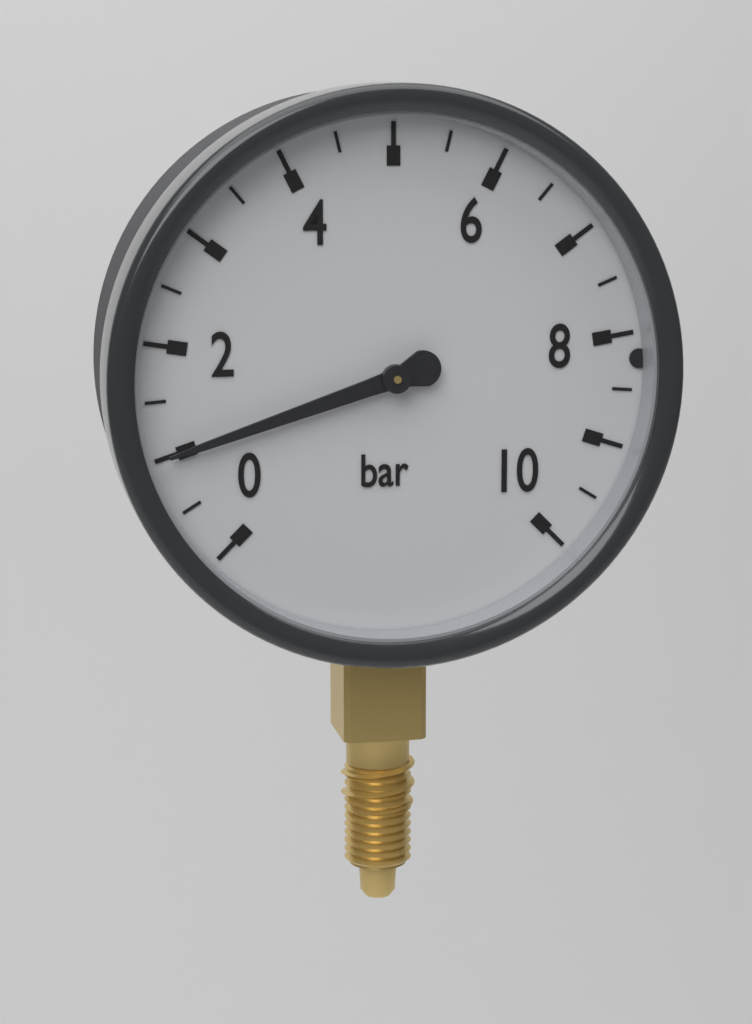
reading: 1.0 bar
